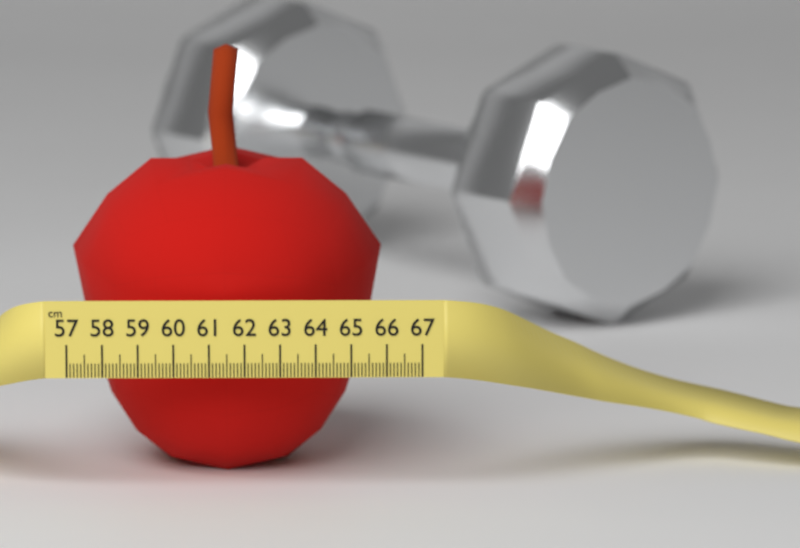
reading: 65.9 cm
